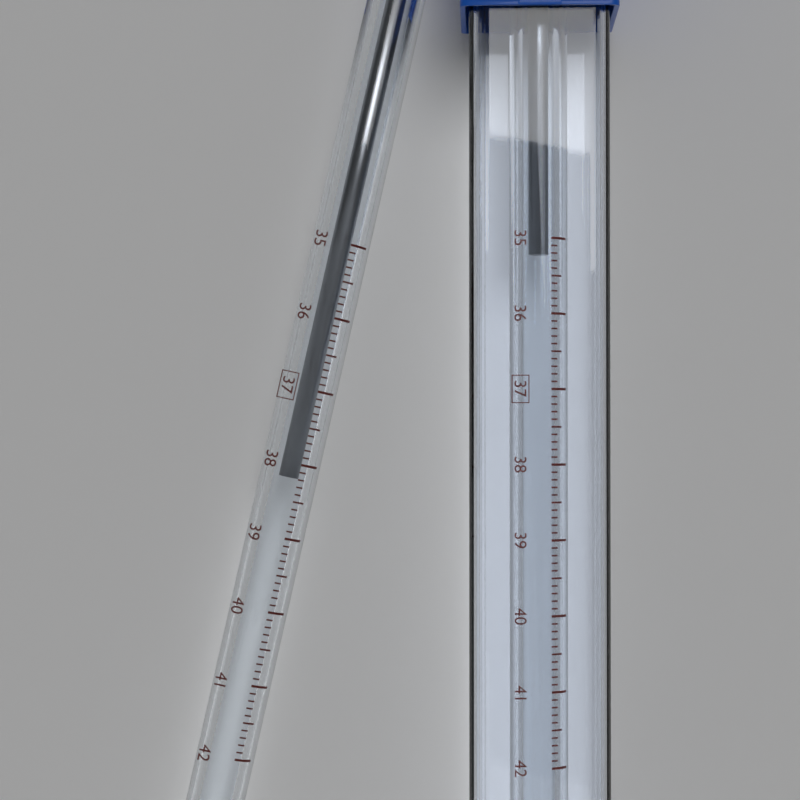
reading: 38.2 °C
